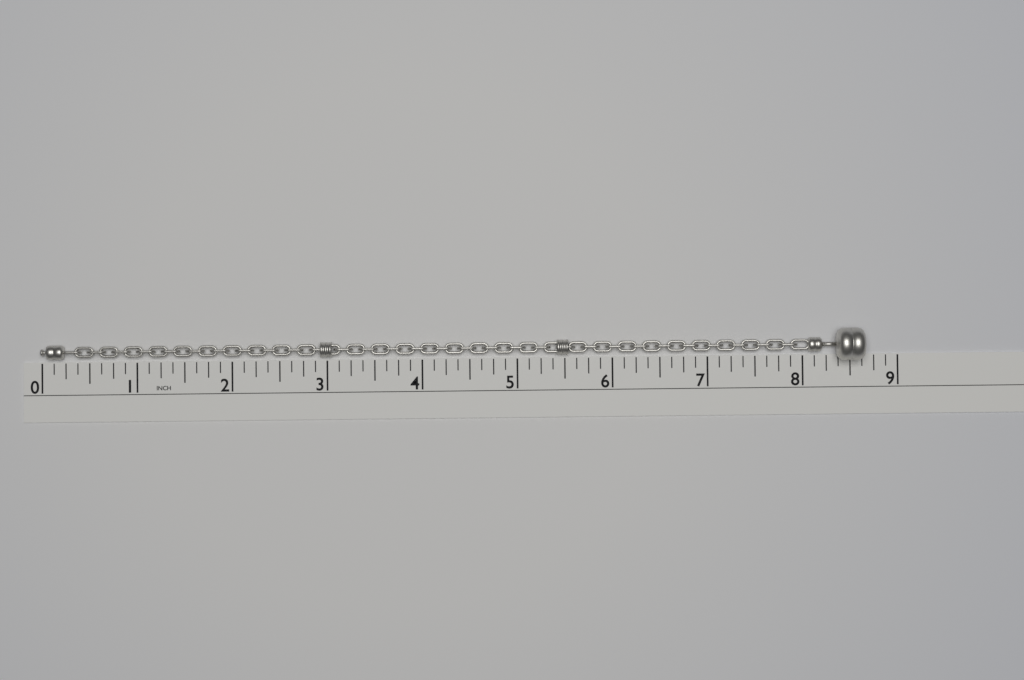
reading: 8.625 in
